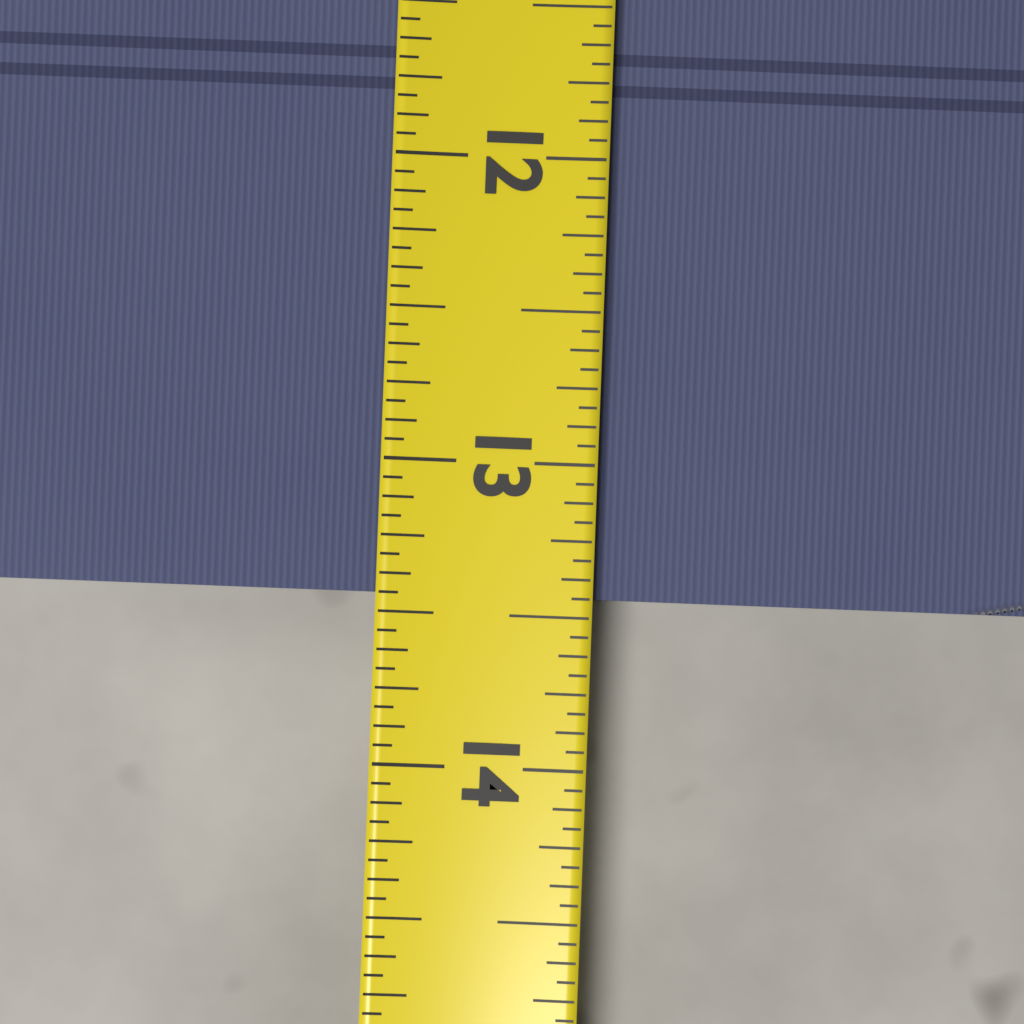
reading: 13.4375 (no unit)
